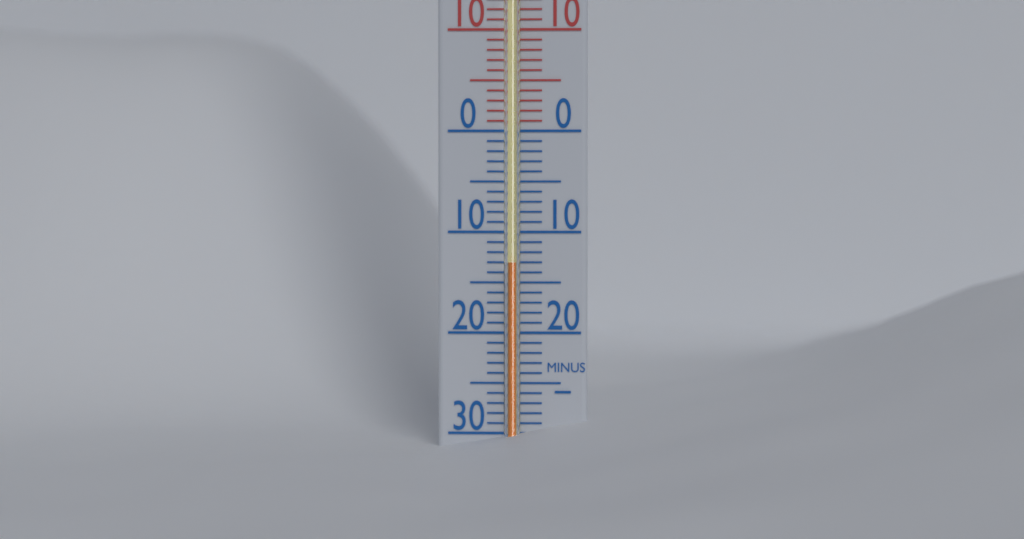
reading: -13 °C
